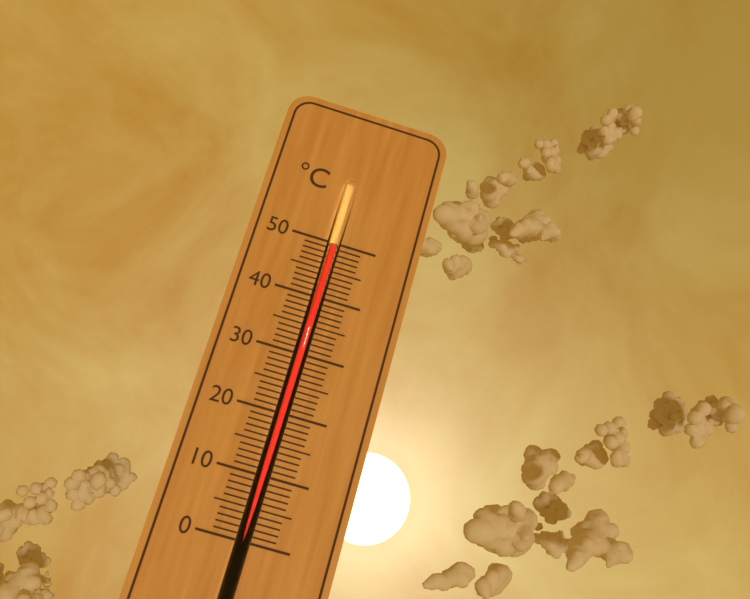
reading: 49 °C
